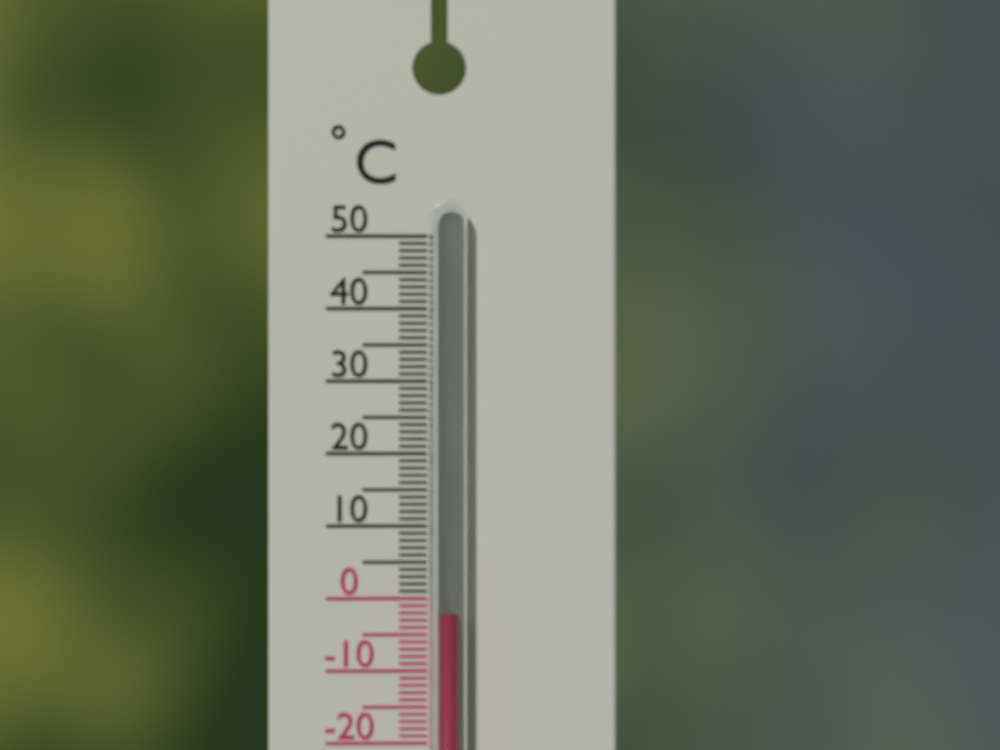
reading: -2 °C
